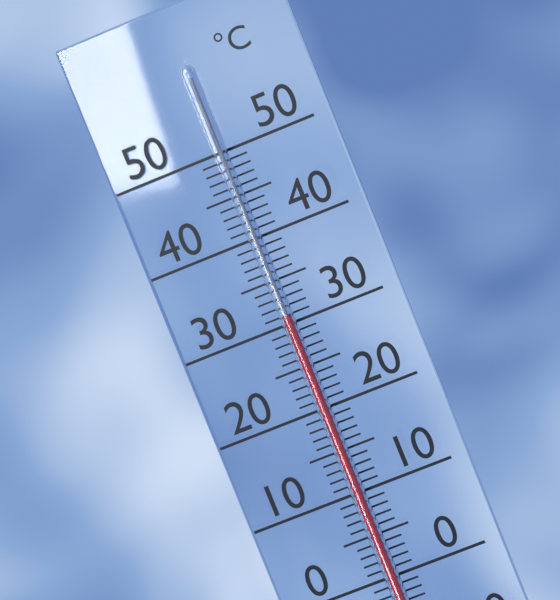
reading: 31 °C
